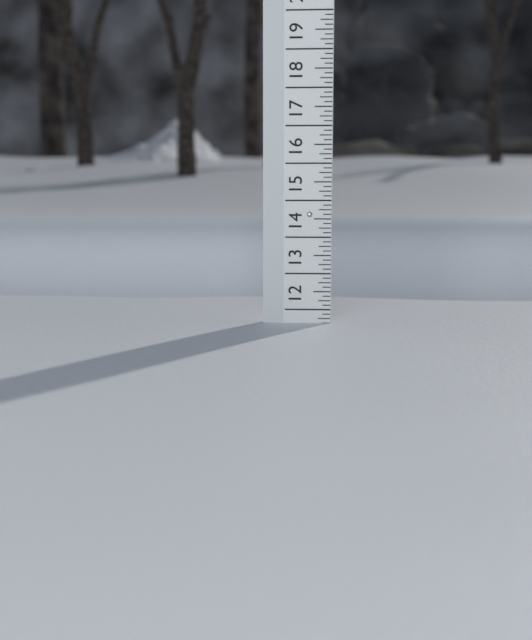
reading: 11.625 (no unit)
